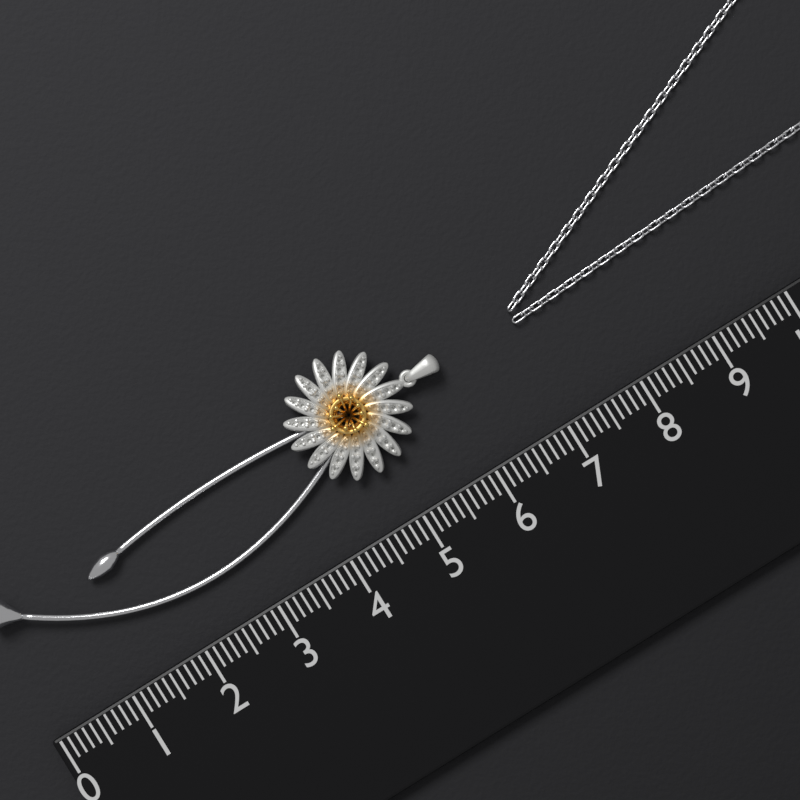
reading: 6.1 (no unit)
